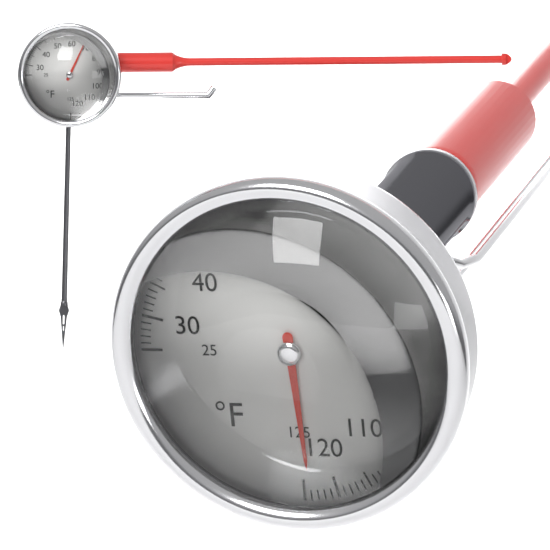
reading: 124 °F
